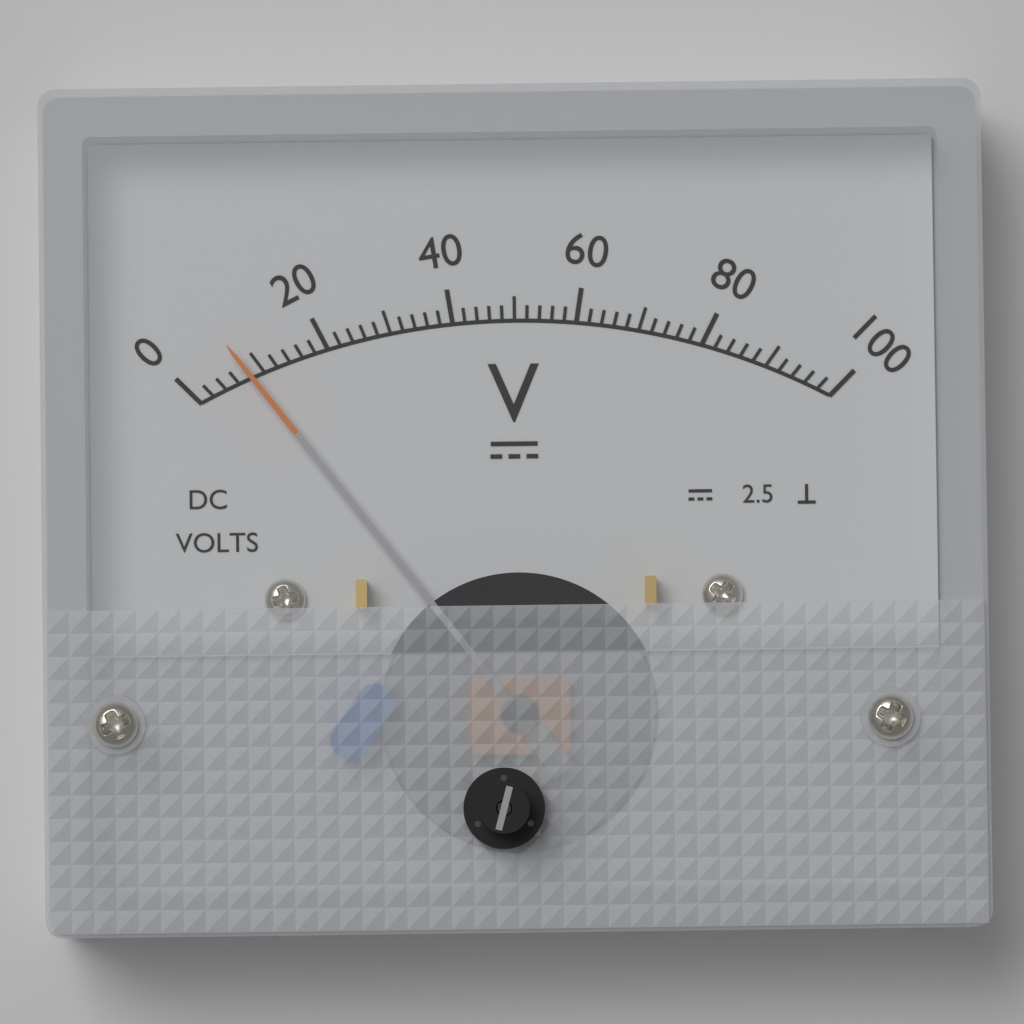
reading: 8 V
